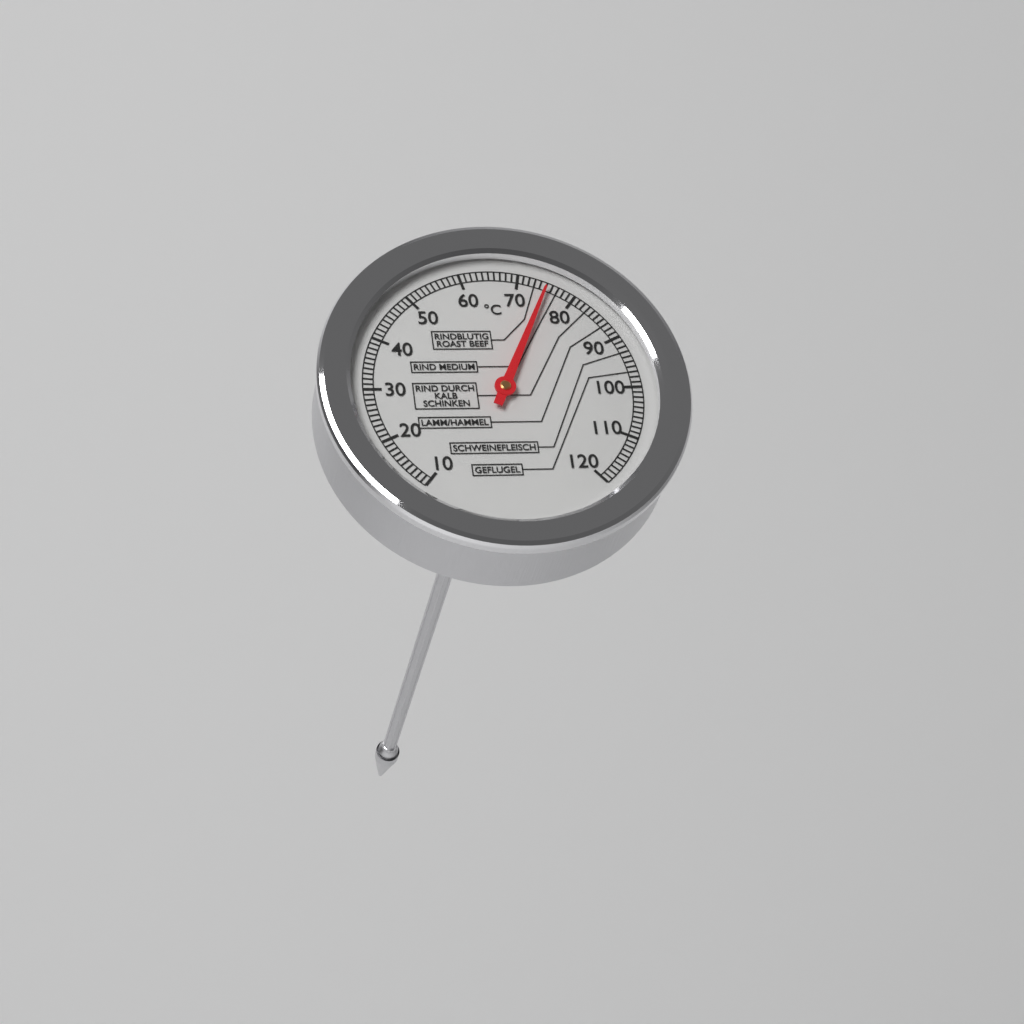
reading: 75 °C
